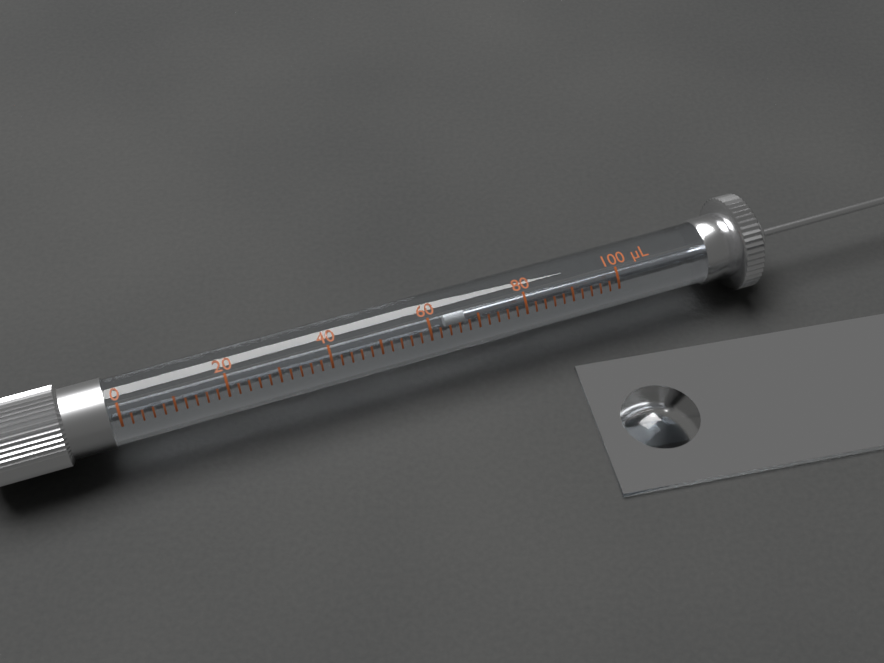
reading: 64 µL
